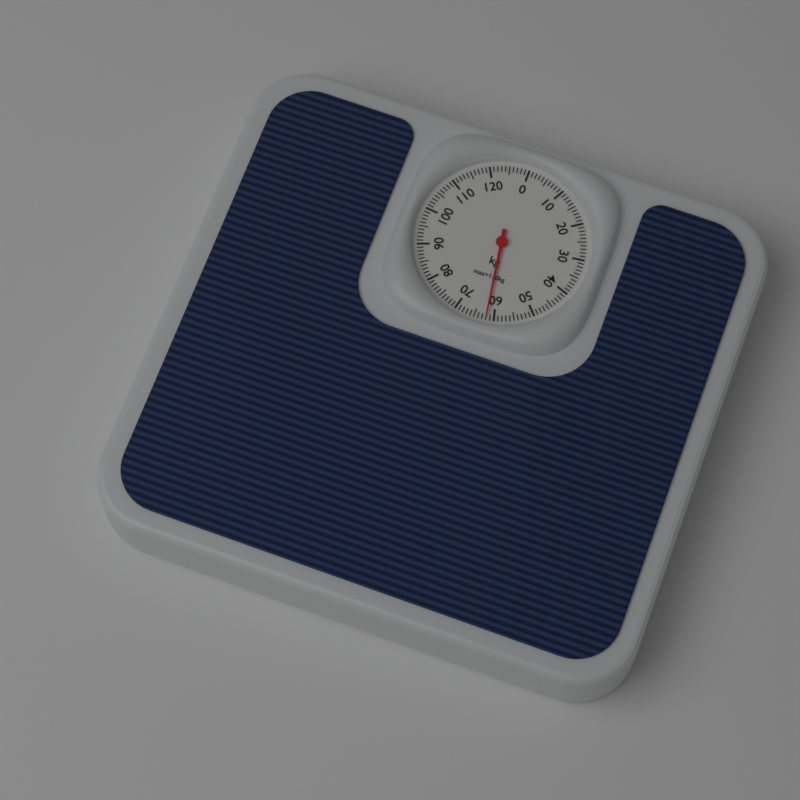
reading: 62 kg
